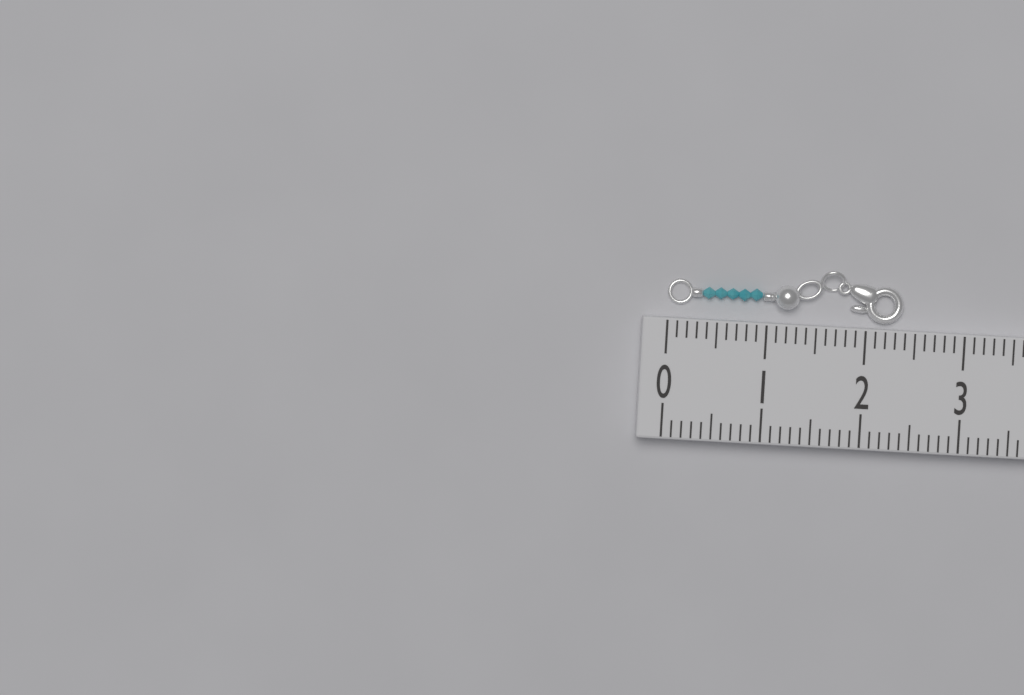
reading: 2.4 (no unit)
